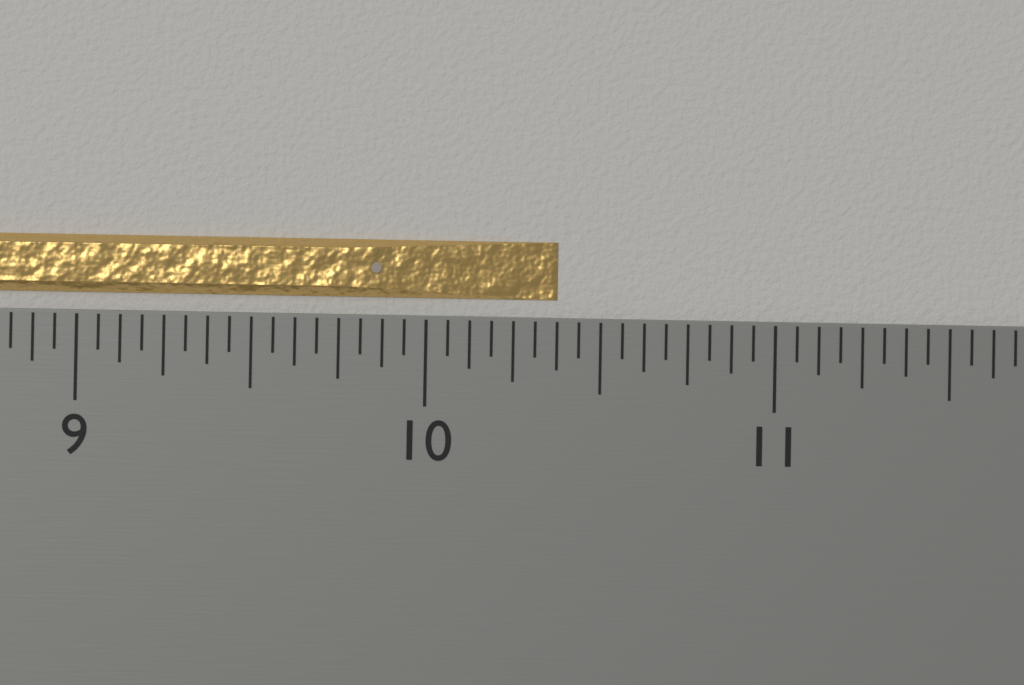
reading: 10.3750 inch
